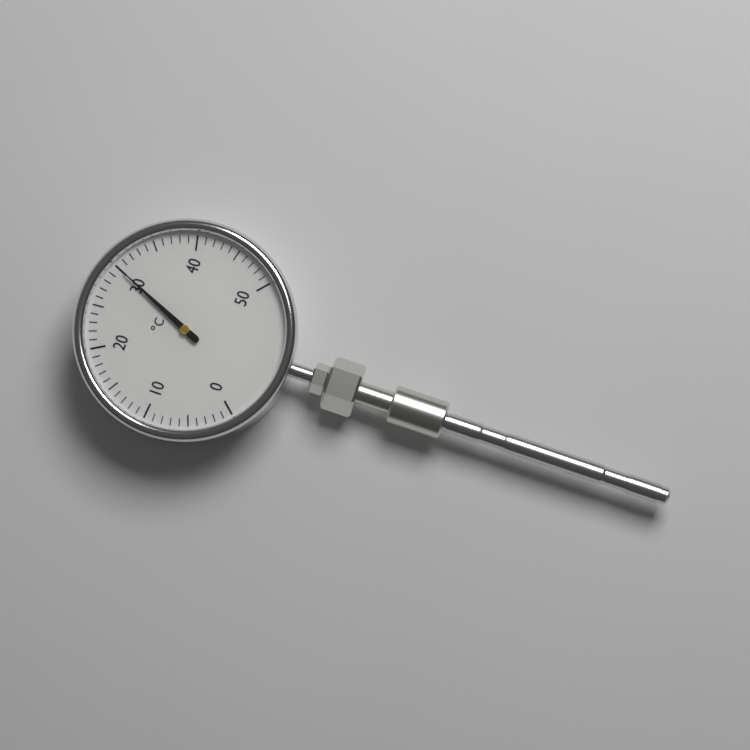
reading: 30 °C
